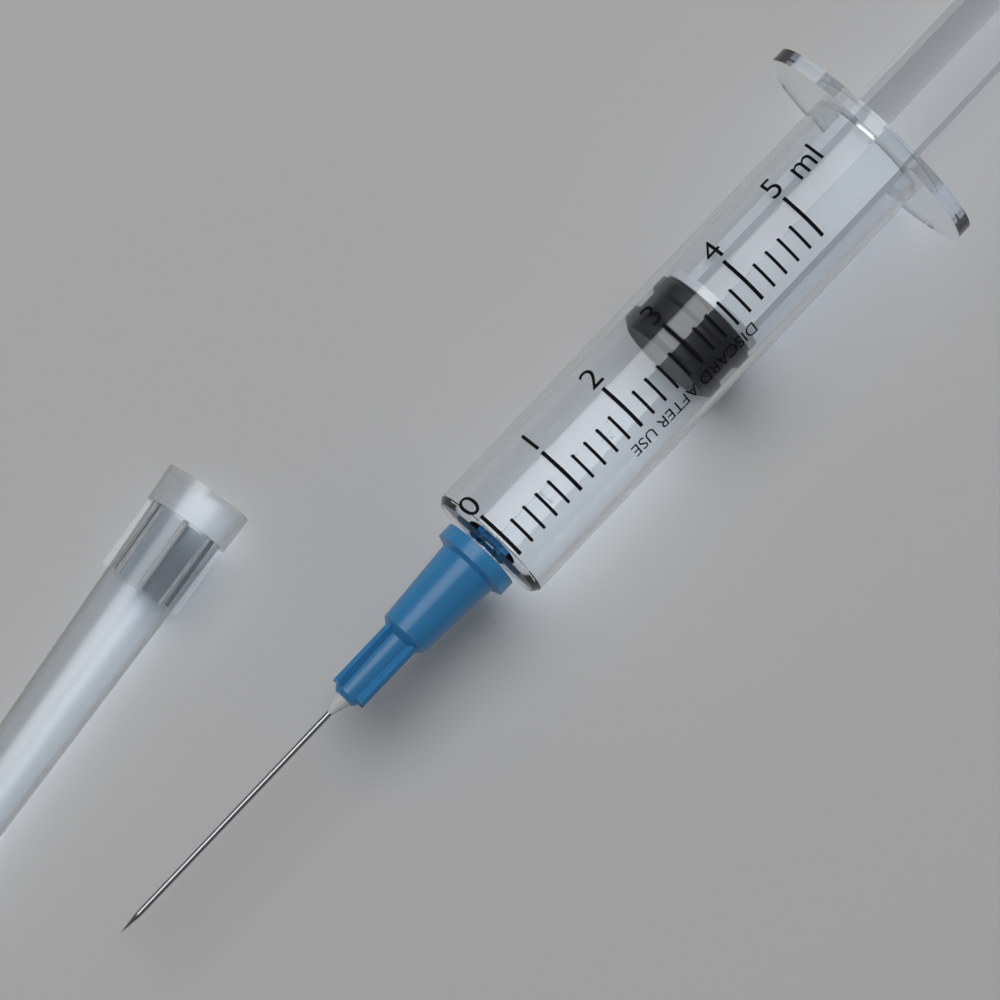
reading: 2.8 ml
